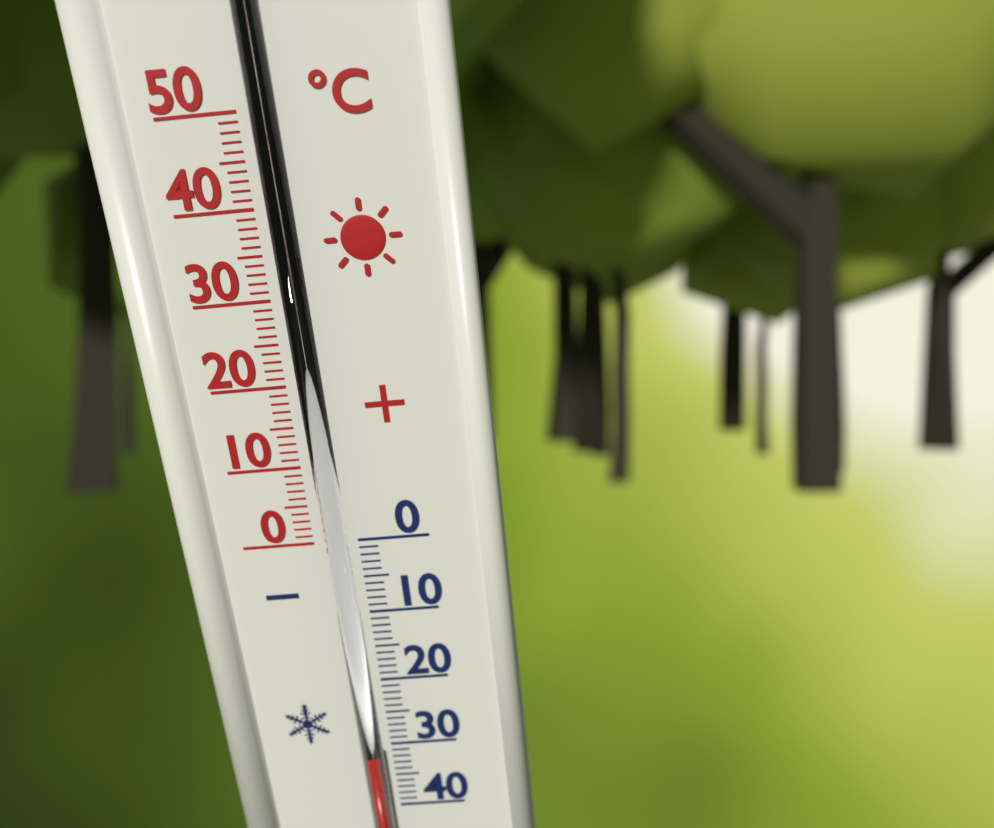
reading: -30 °C
